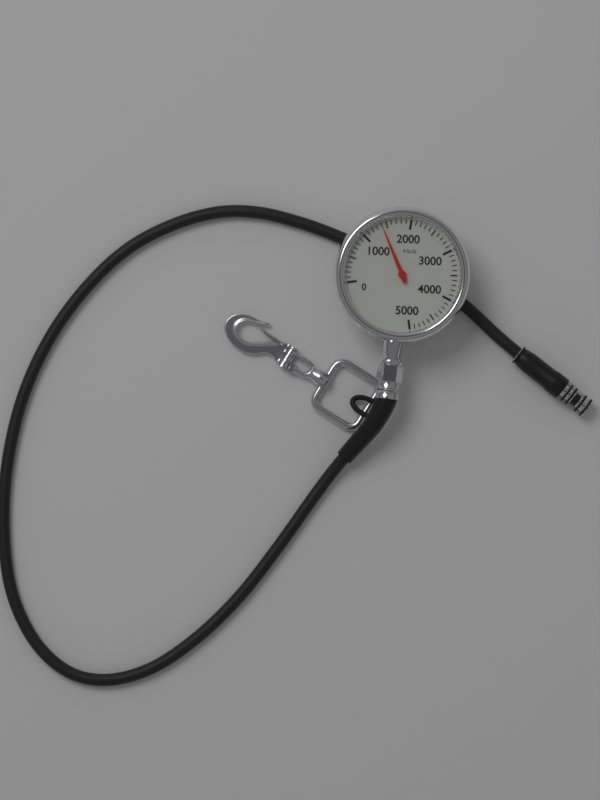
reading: 1400 psi
